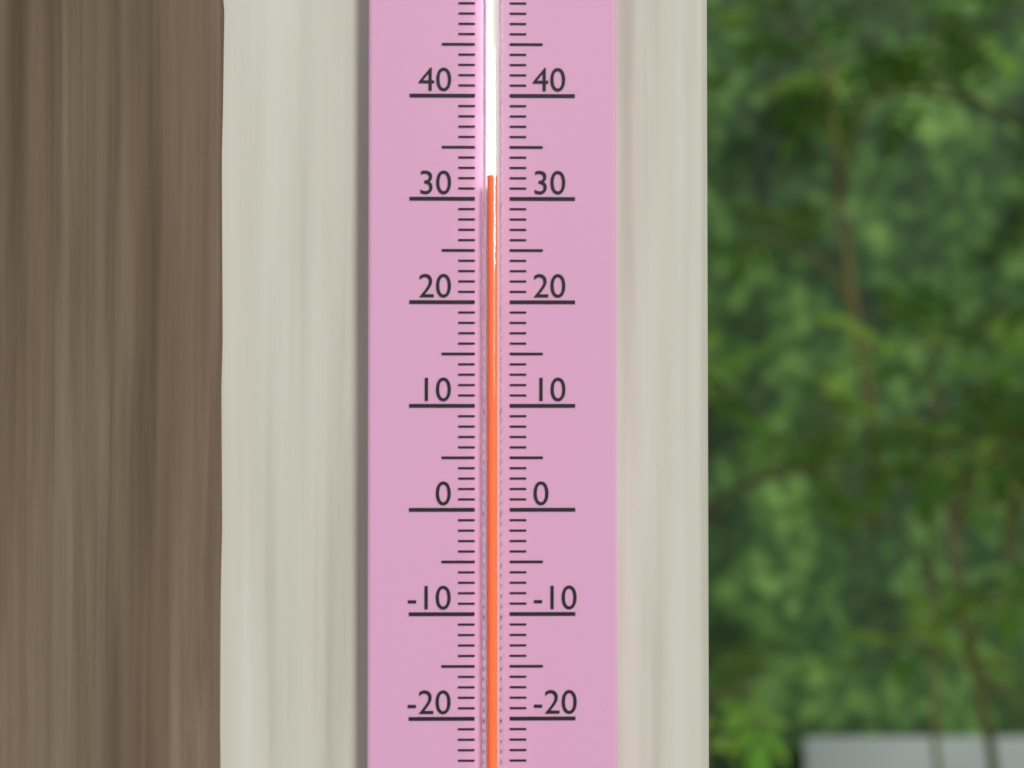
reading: 32 (no unit)
